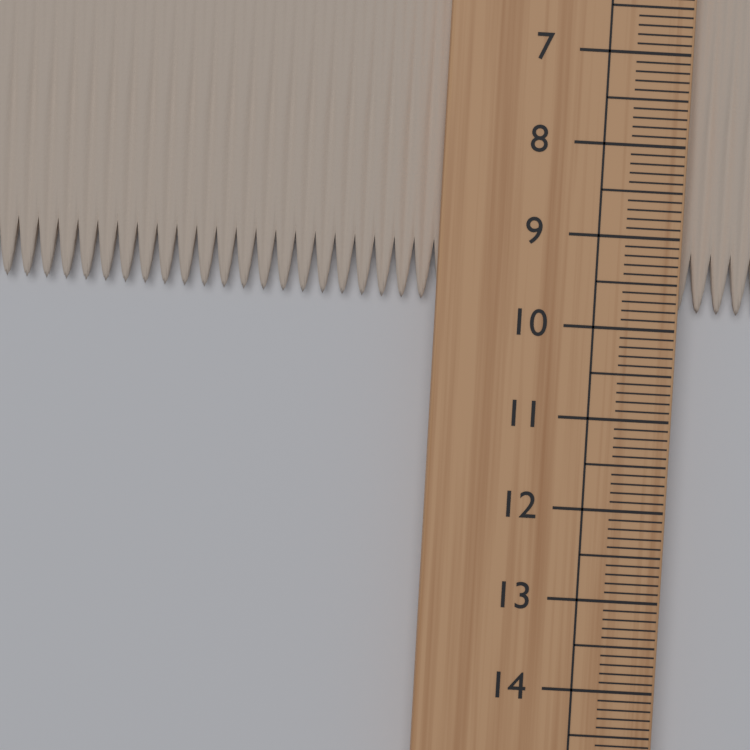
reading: 9.8 cm
